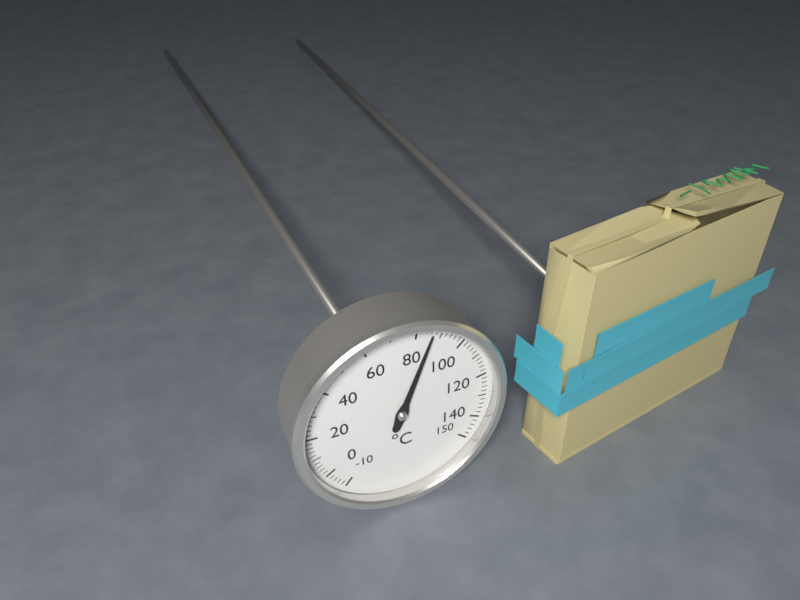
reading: 86 °C
